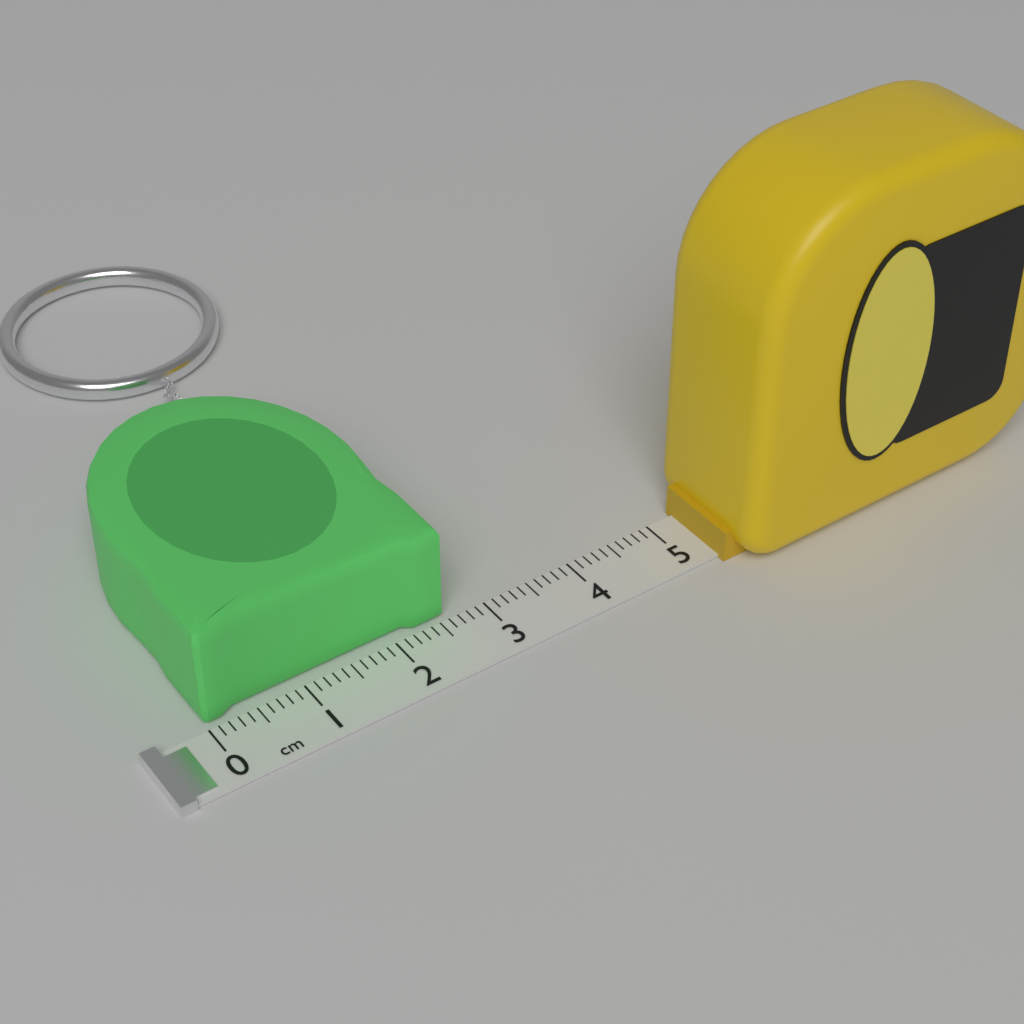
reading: 2.6 cm
